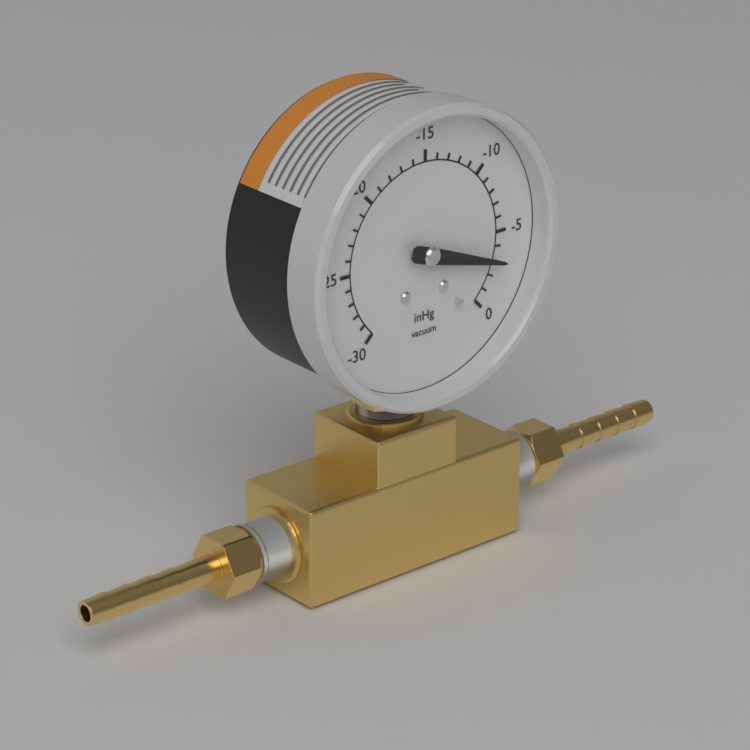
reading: -3 inHg
